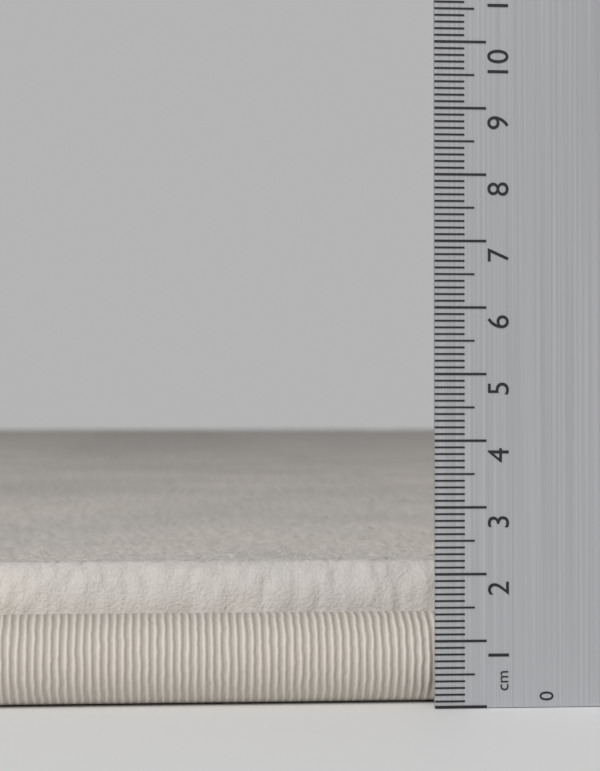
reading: 2.1 cm
